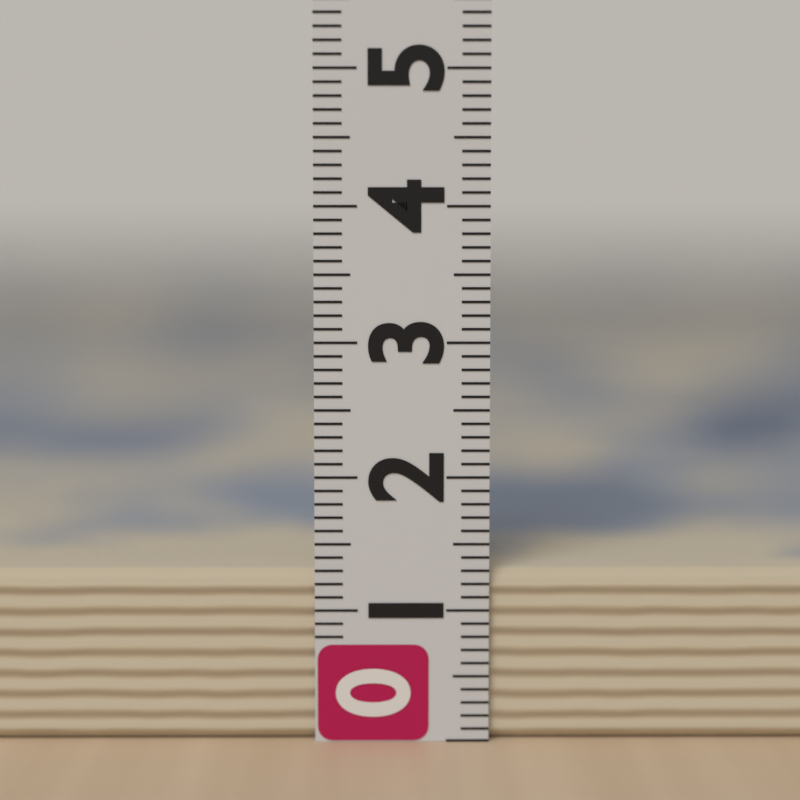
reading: 1.3 (no unit)
